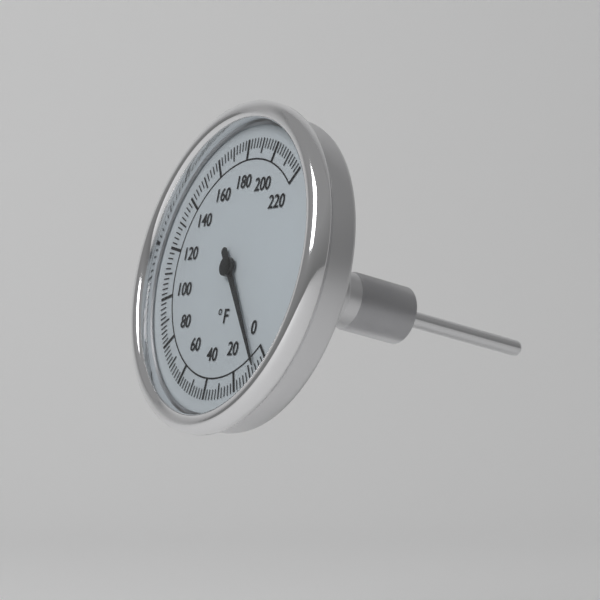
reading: 6 °F
